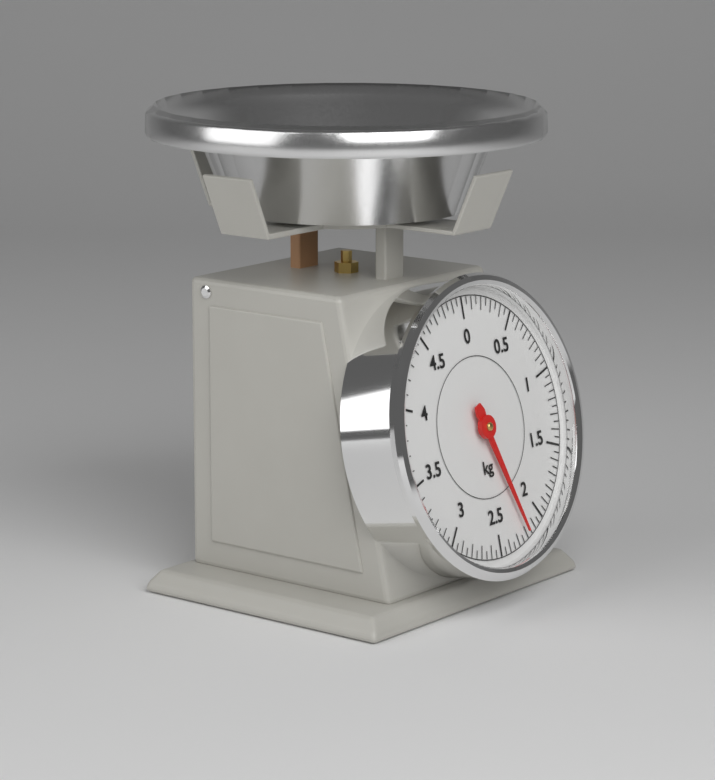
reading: 2.20 kg
